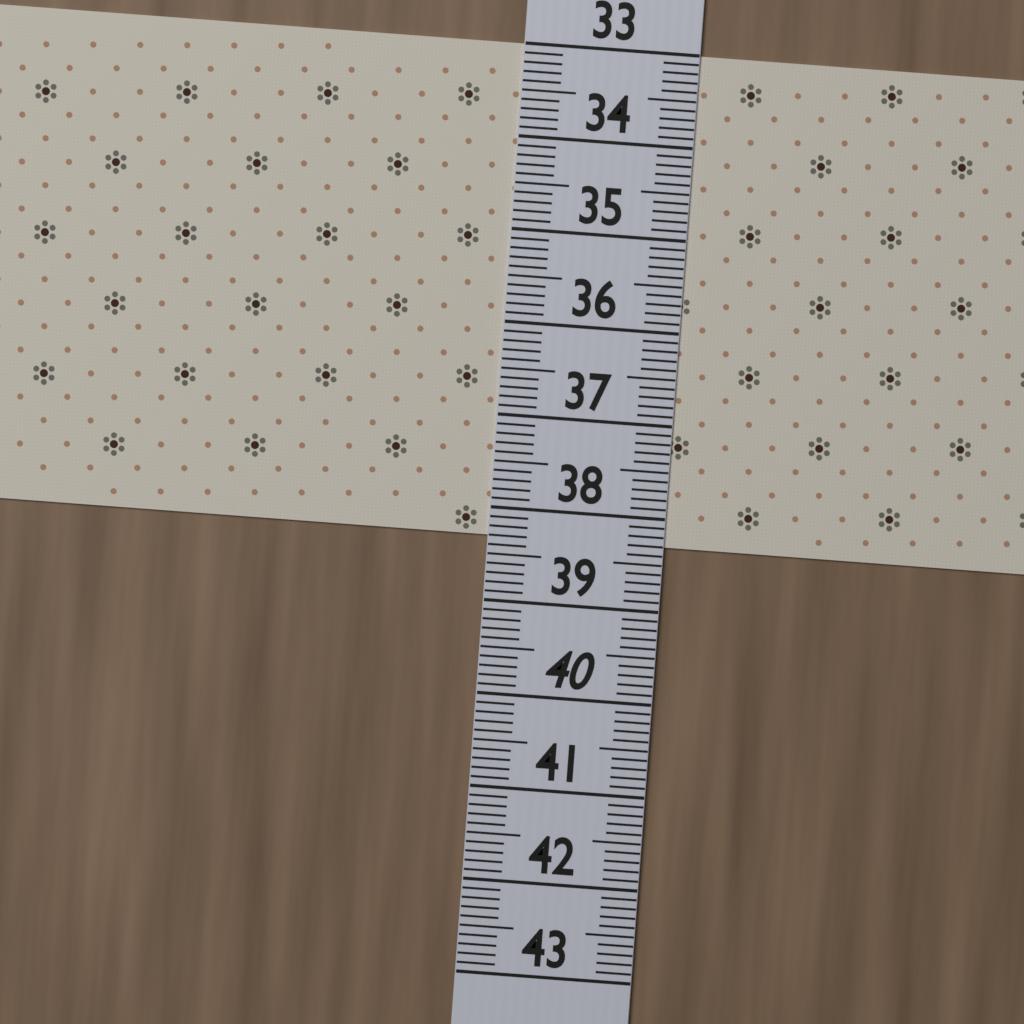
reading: 38.3 (no unit)
